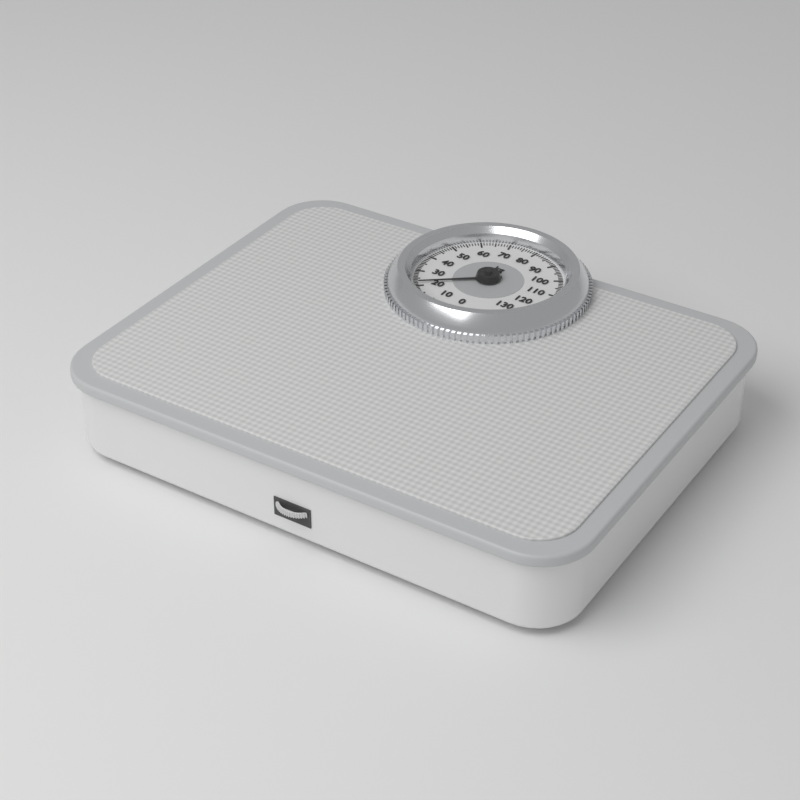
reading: 22 kg
